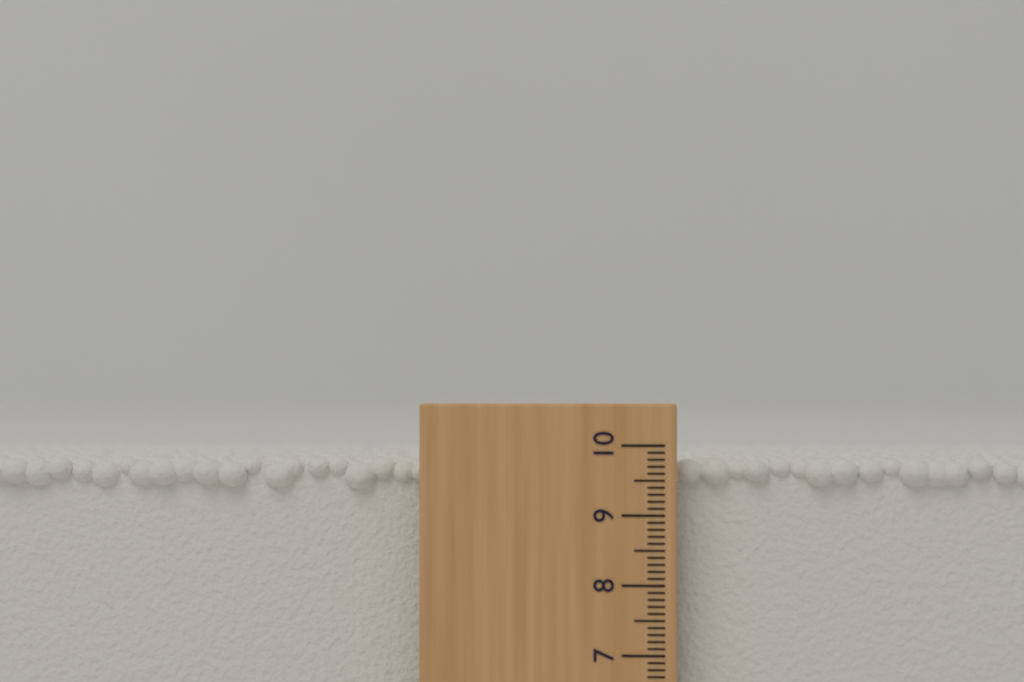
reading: 9.8 (no unit)
